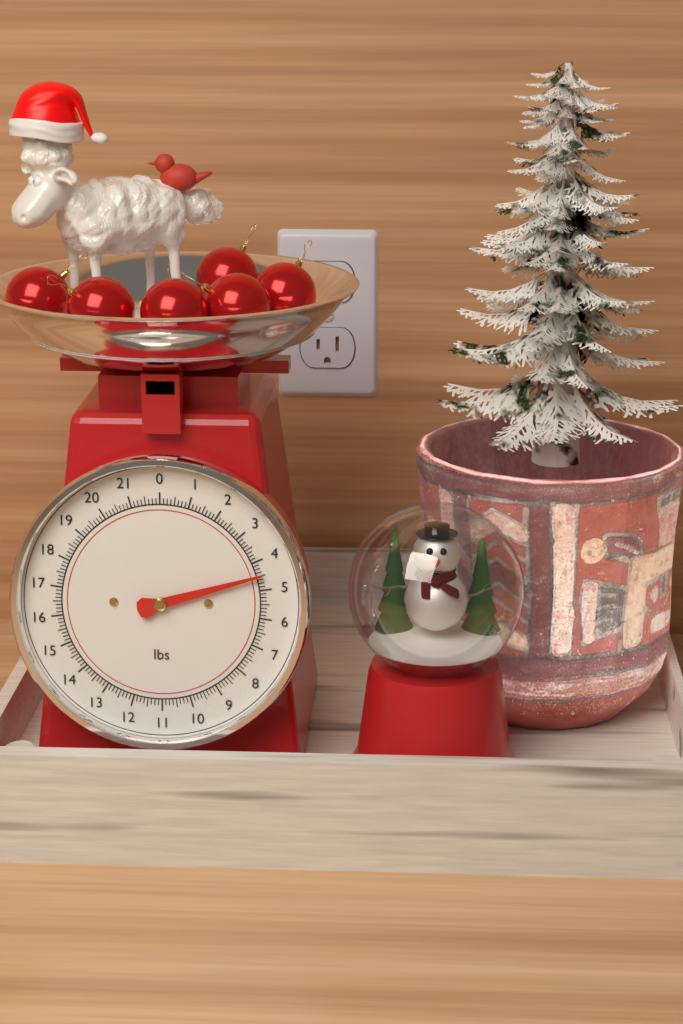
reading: 4.500 lbs
